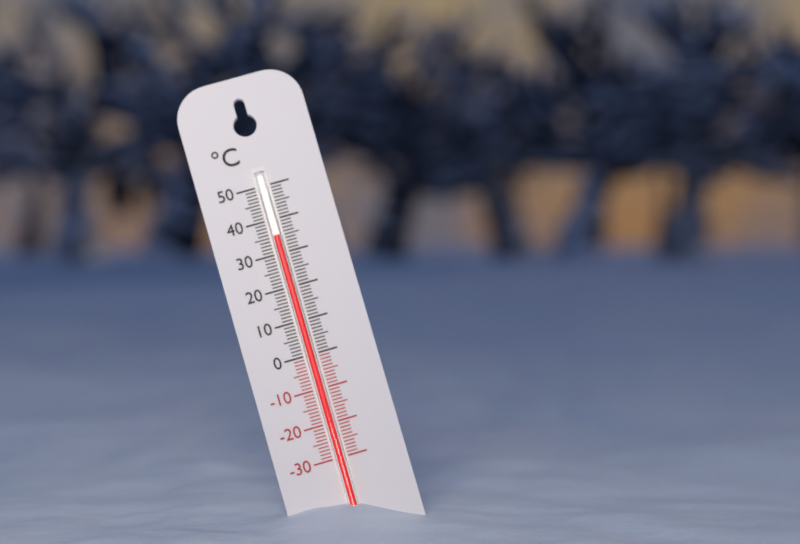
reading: 35 °C
